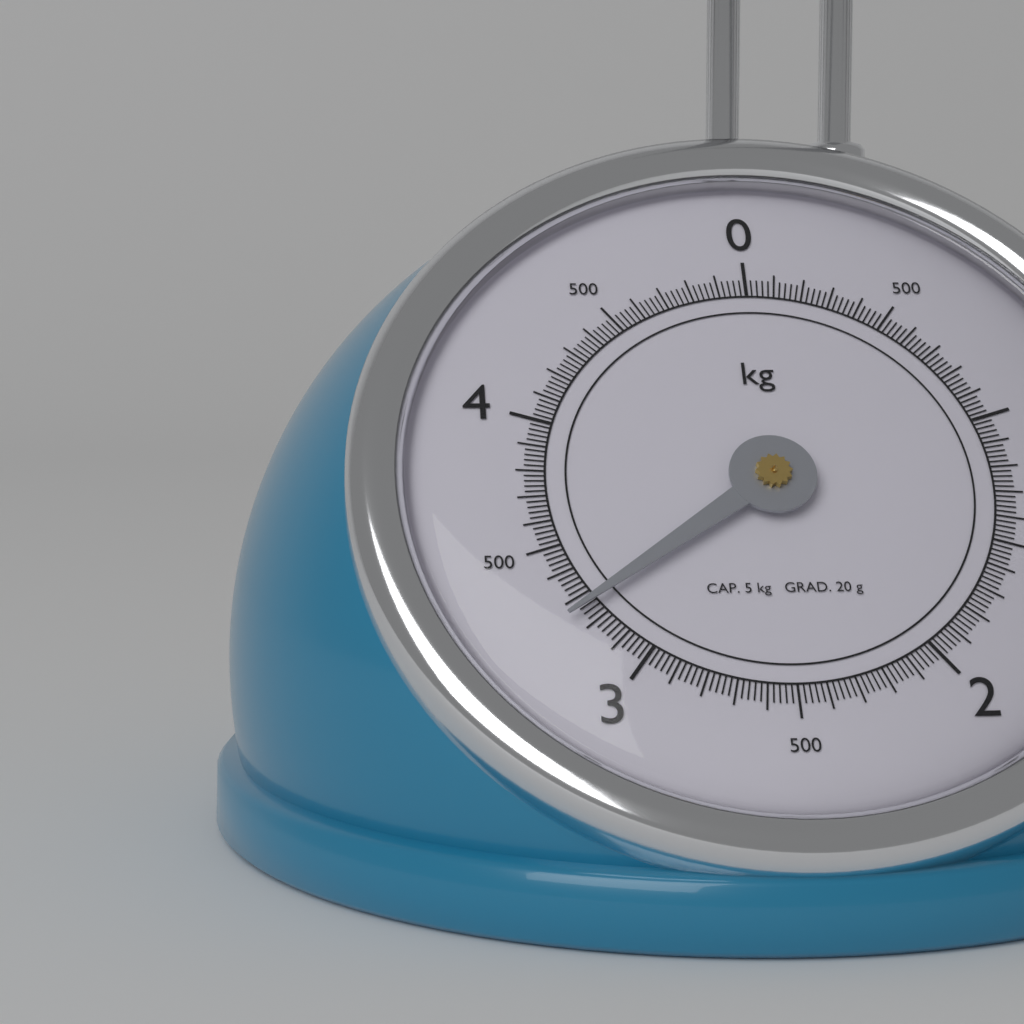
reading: 3.26 kg
